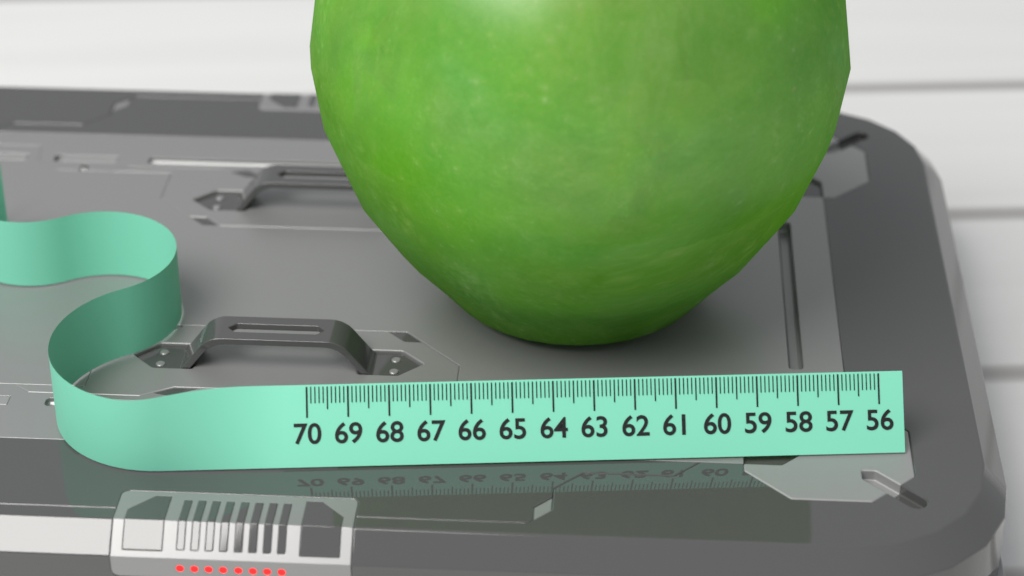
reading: 69.9 (no unit)
